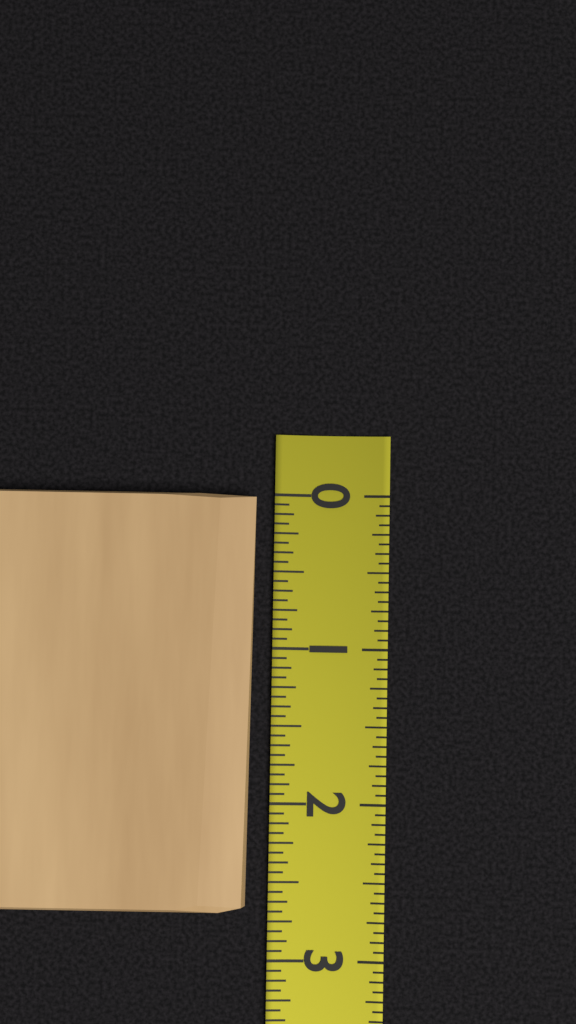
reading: 2.6875 (no unit)
